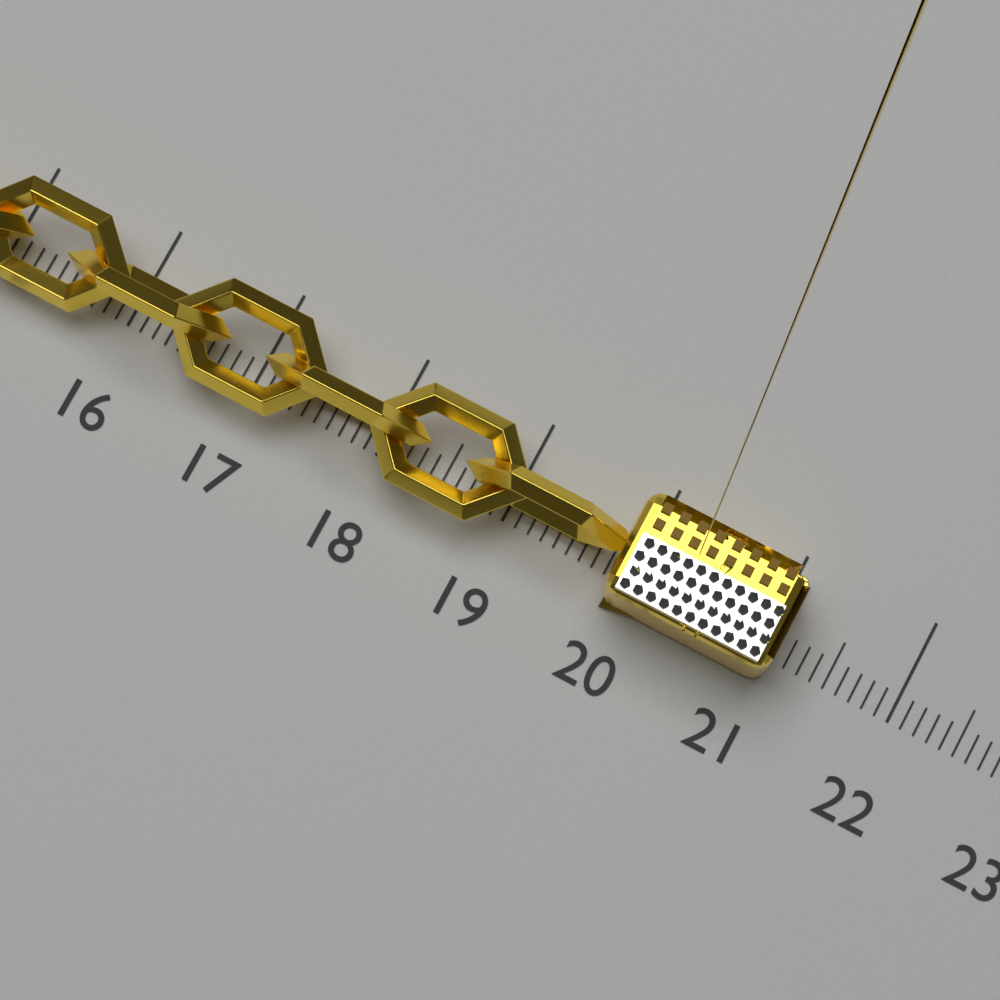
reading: 21.1 (no unit)
